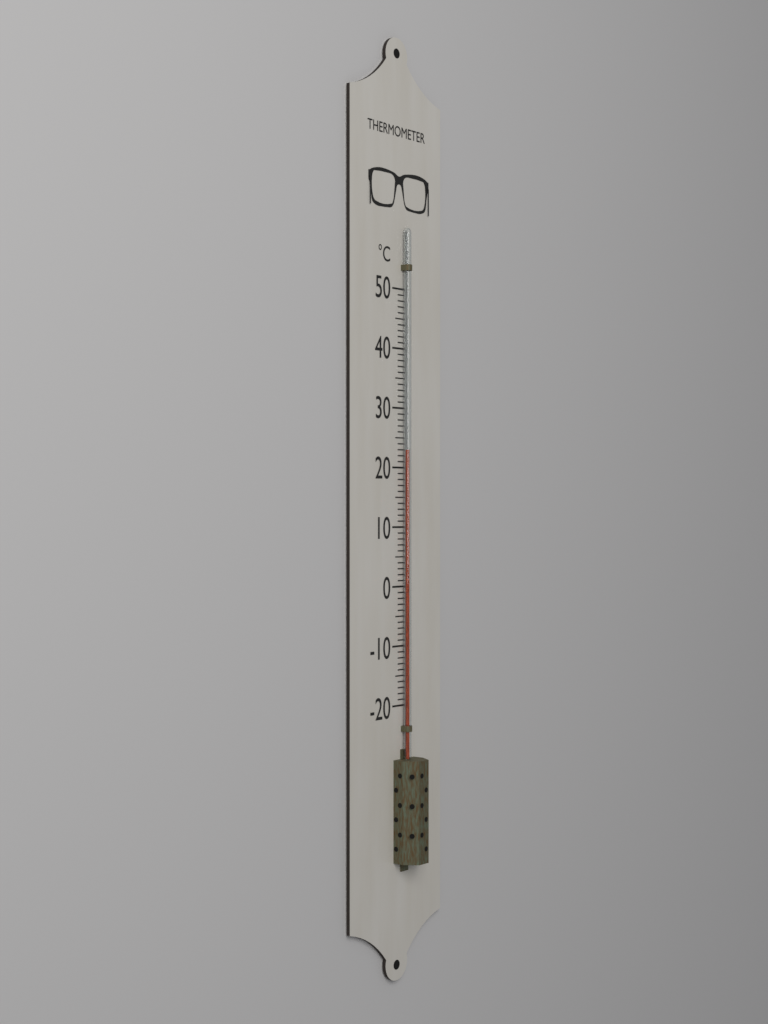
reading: 23 °C
